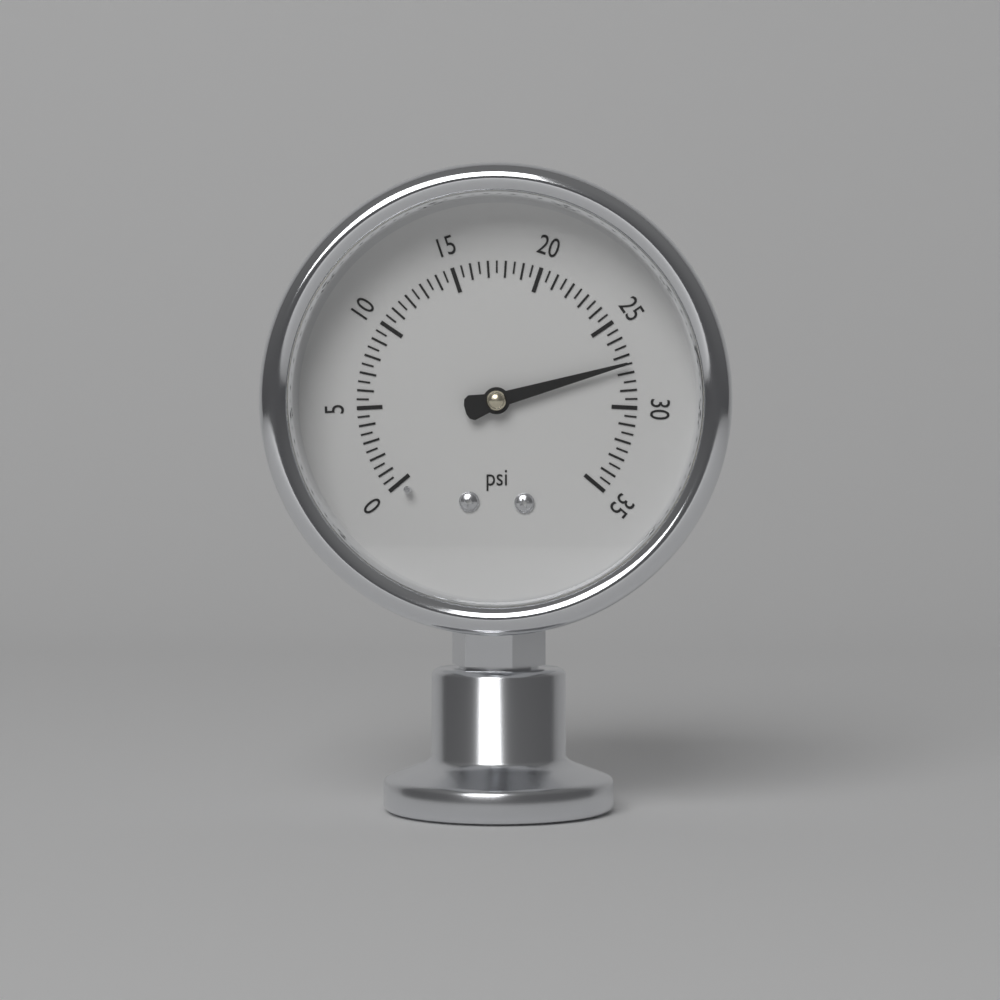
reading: 27.5 psi
